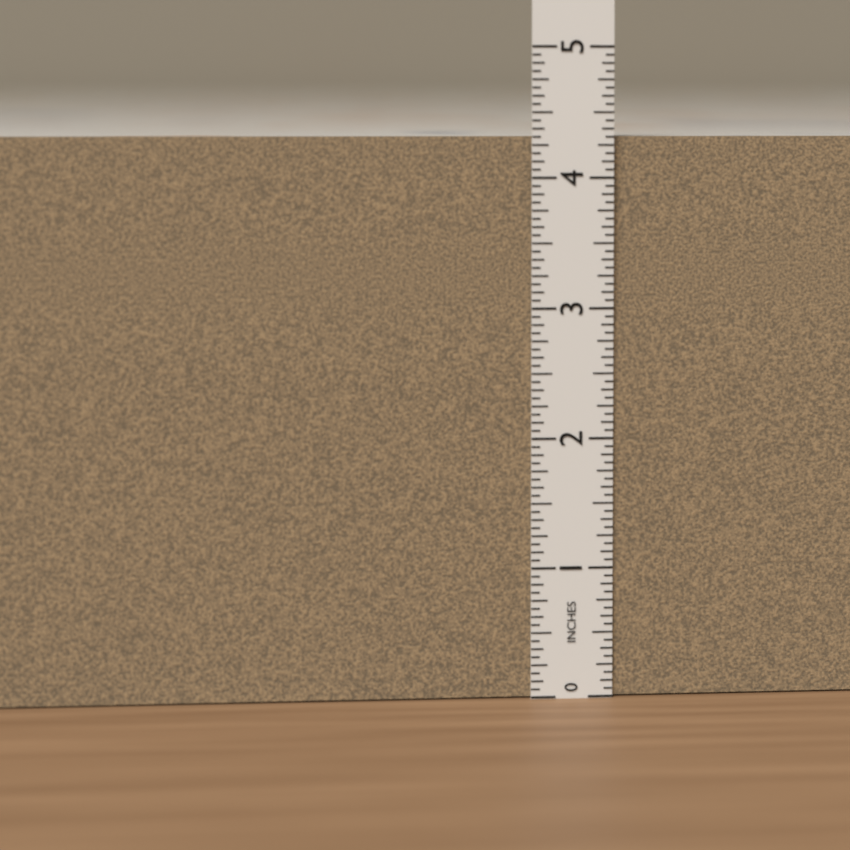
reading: 4.3125 in
